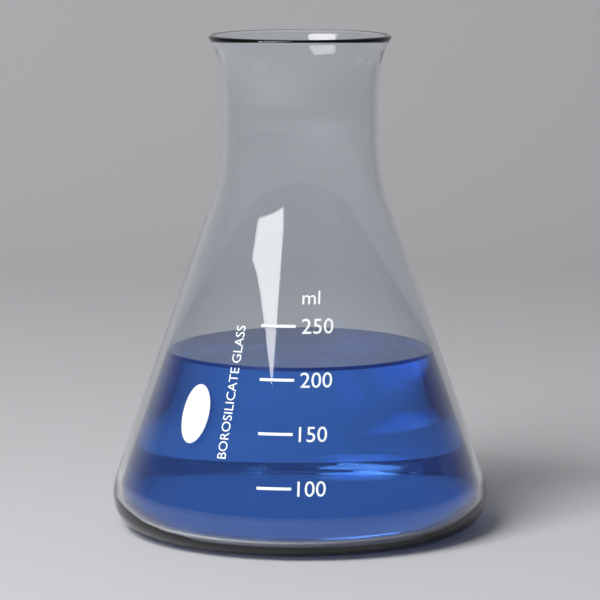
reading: 210 ml
